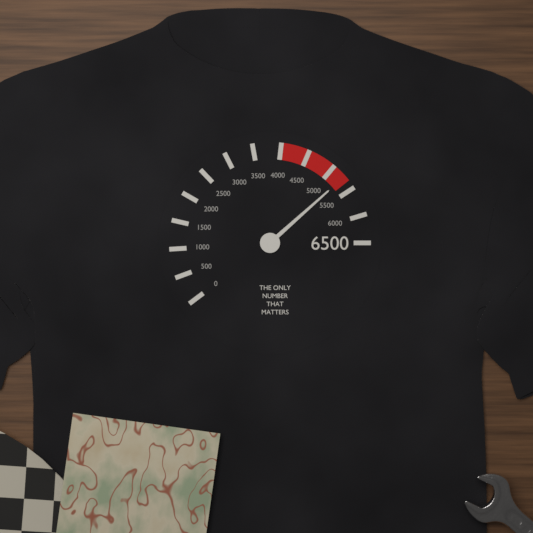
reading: 5250 (no unit)
